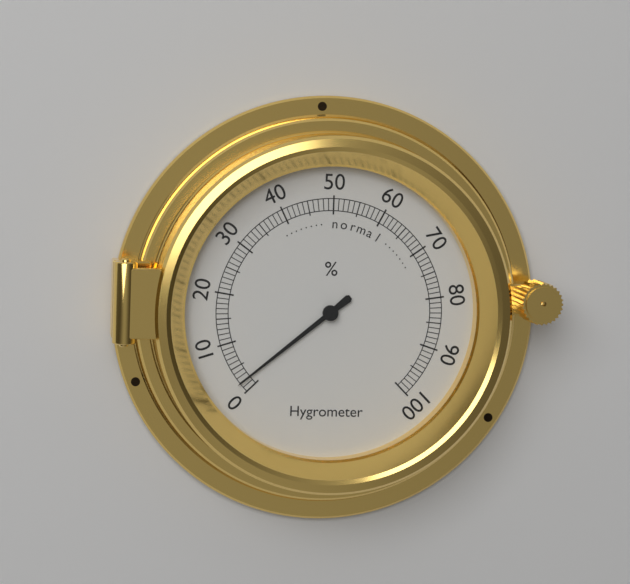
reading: 2 %
